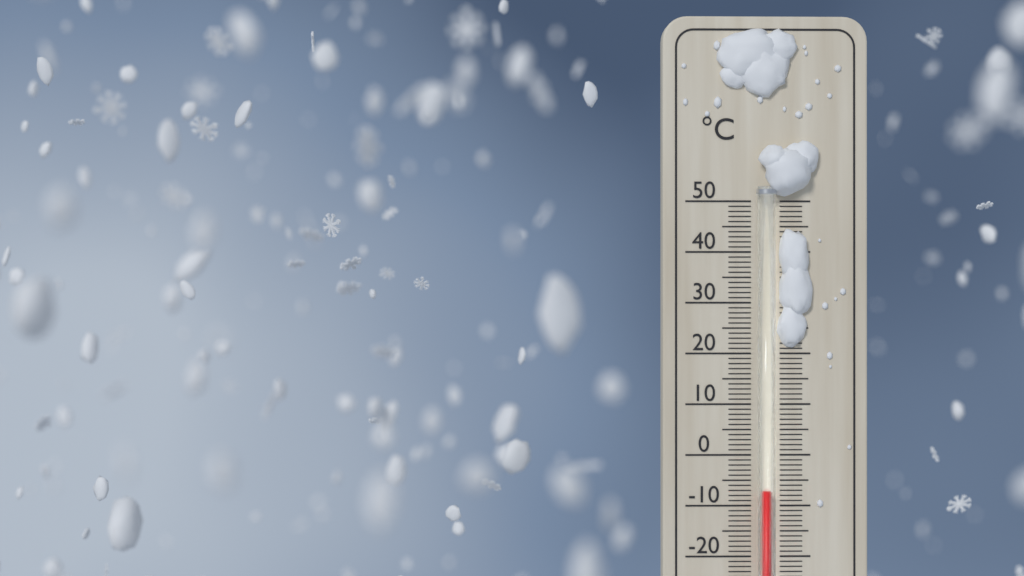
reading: -7 °C
